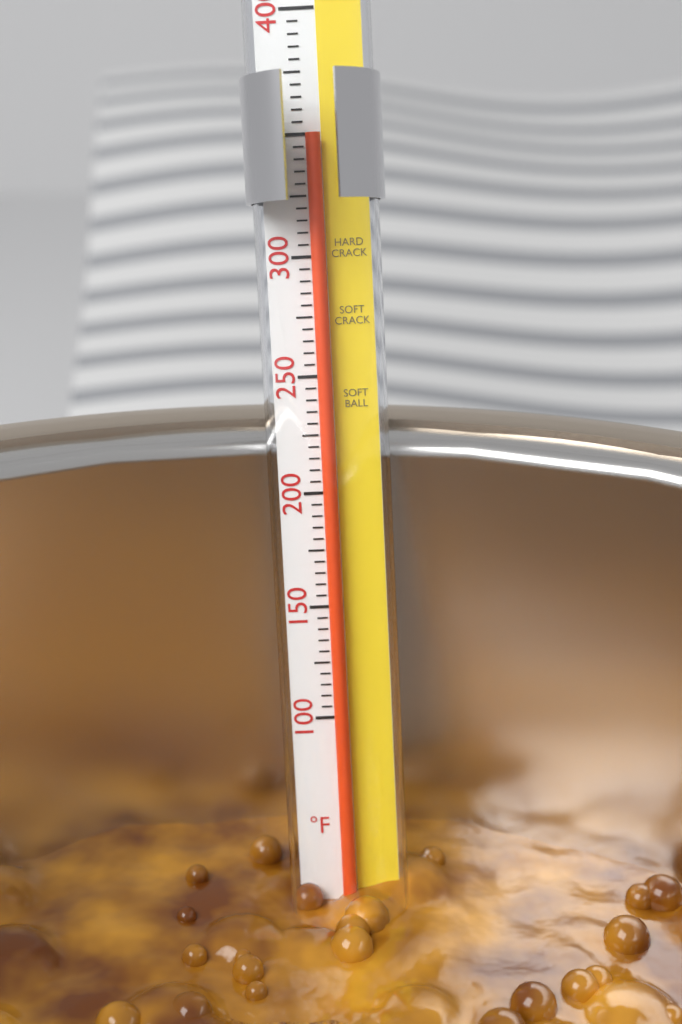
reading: 350 °F
